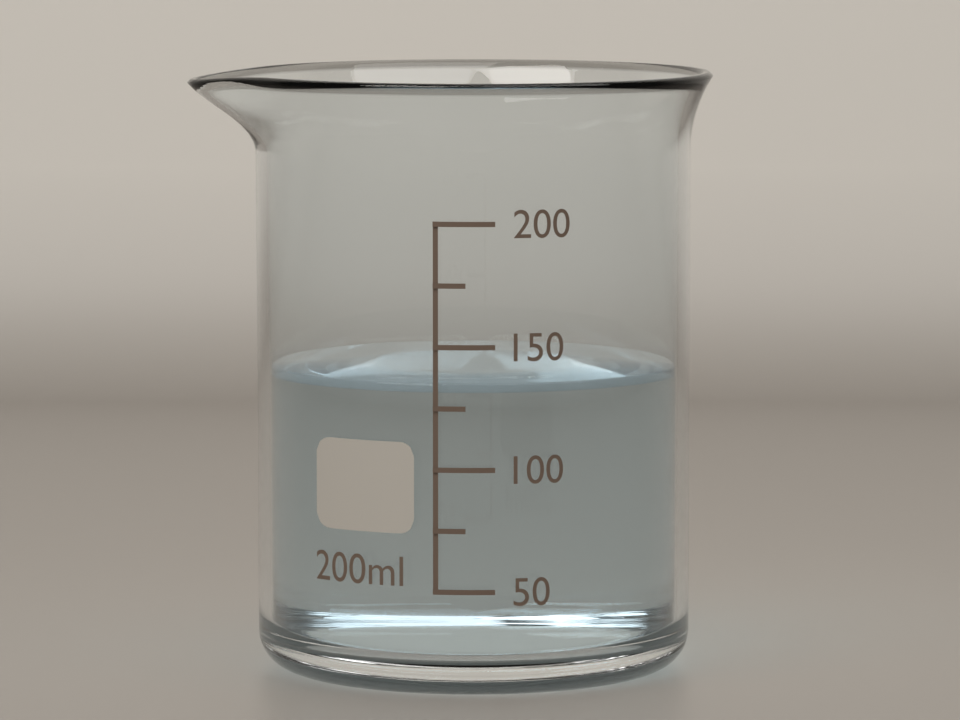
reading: 135 ml
